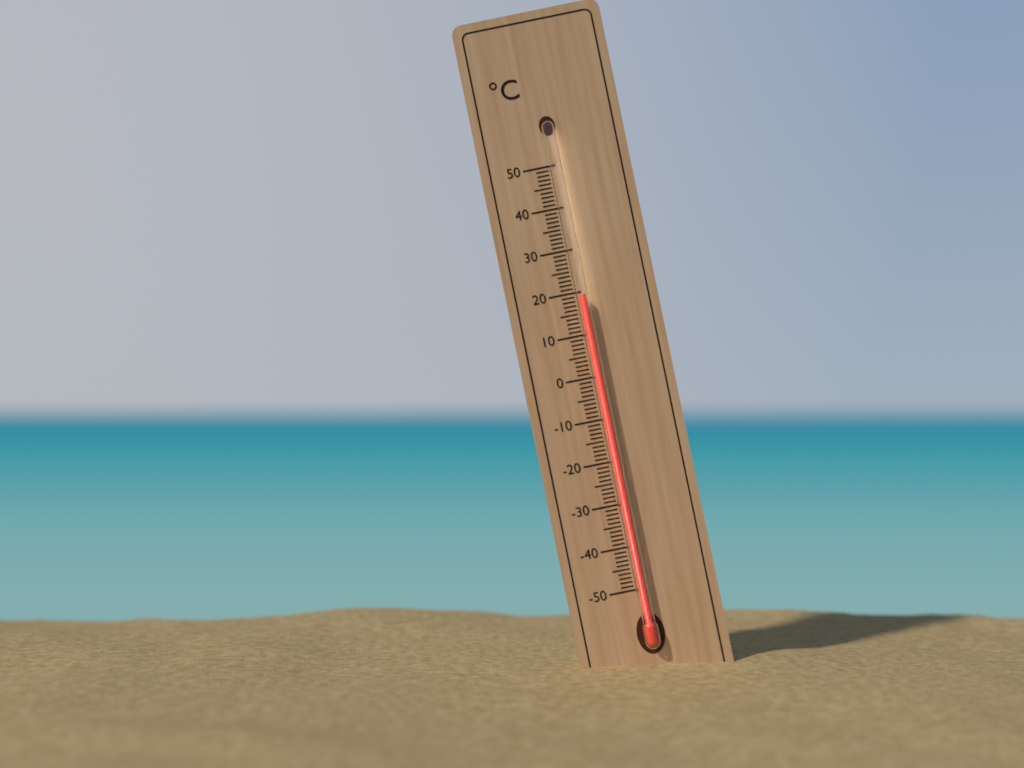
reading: 19 °C
